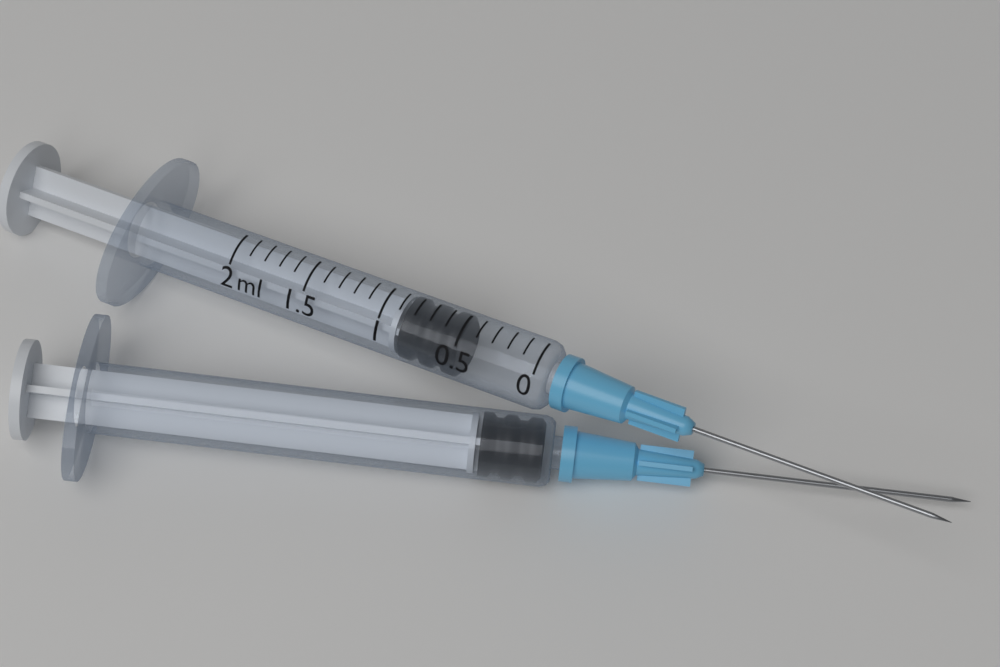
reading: 0.5 ml
